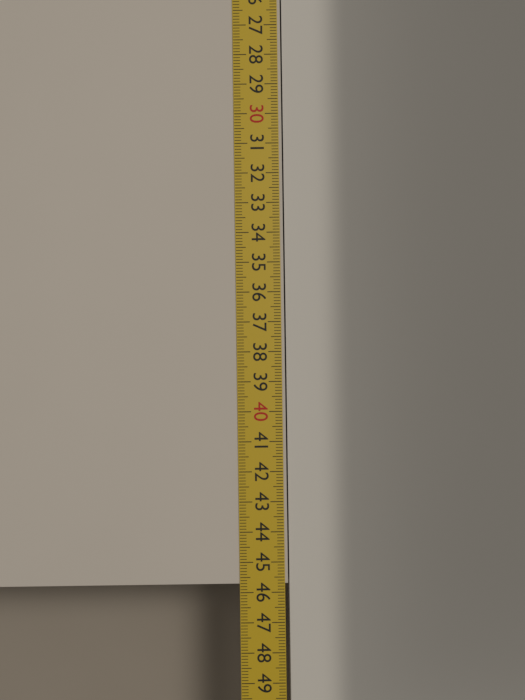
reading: 45.7 cm
